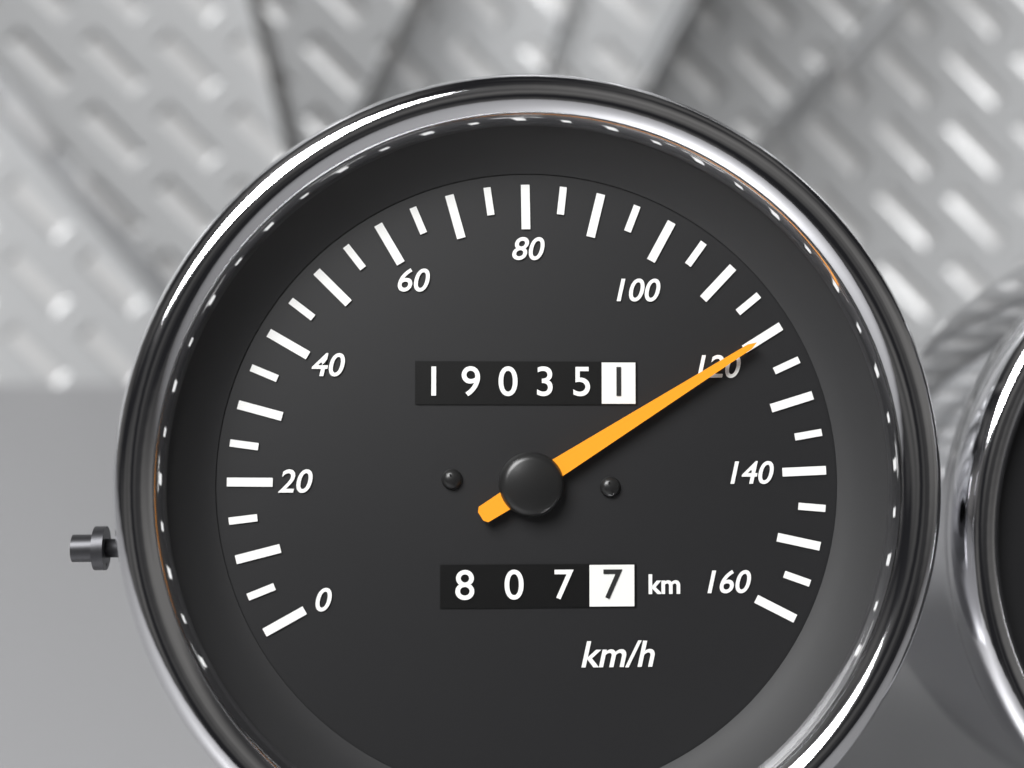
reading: 120 km/h
